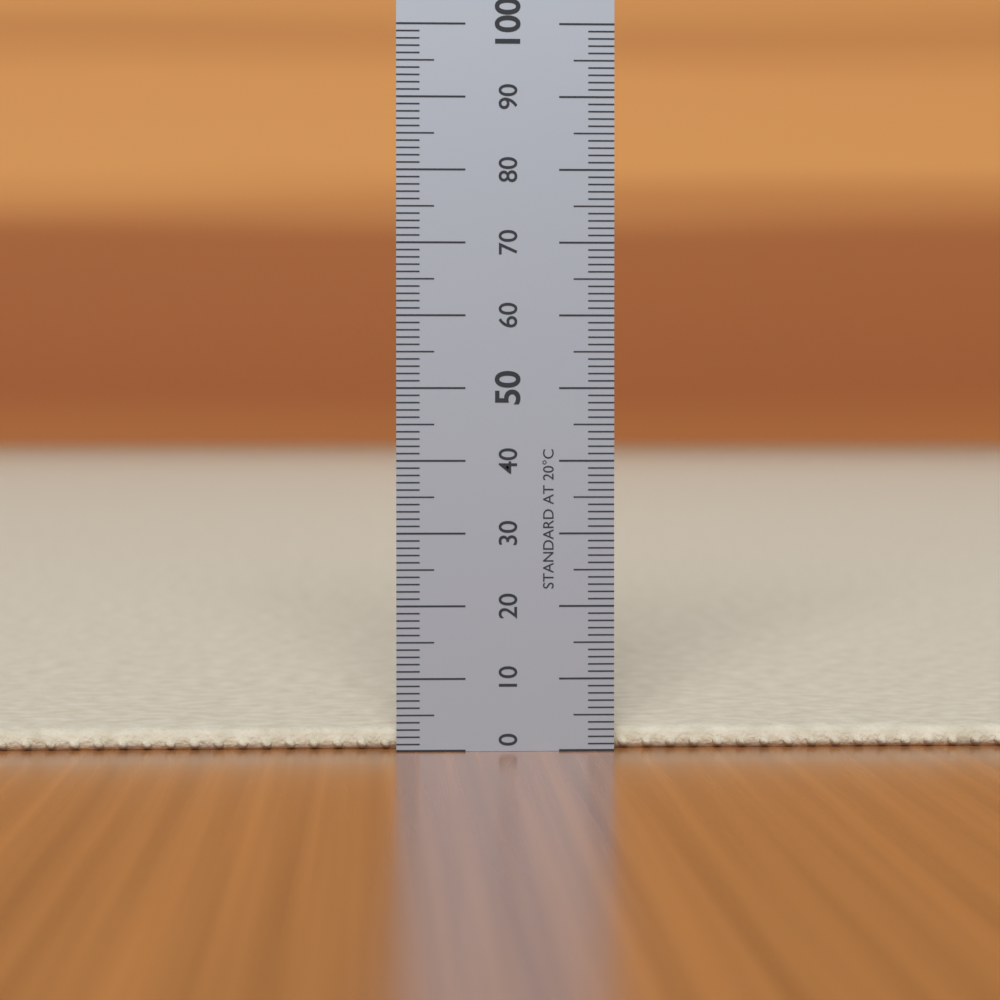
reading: 3 (no unit)
